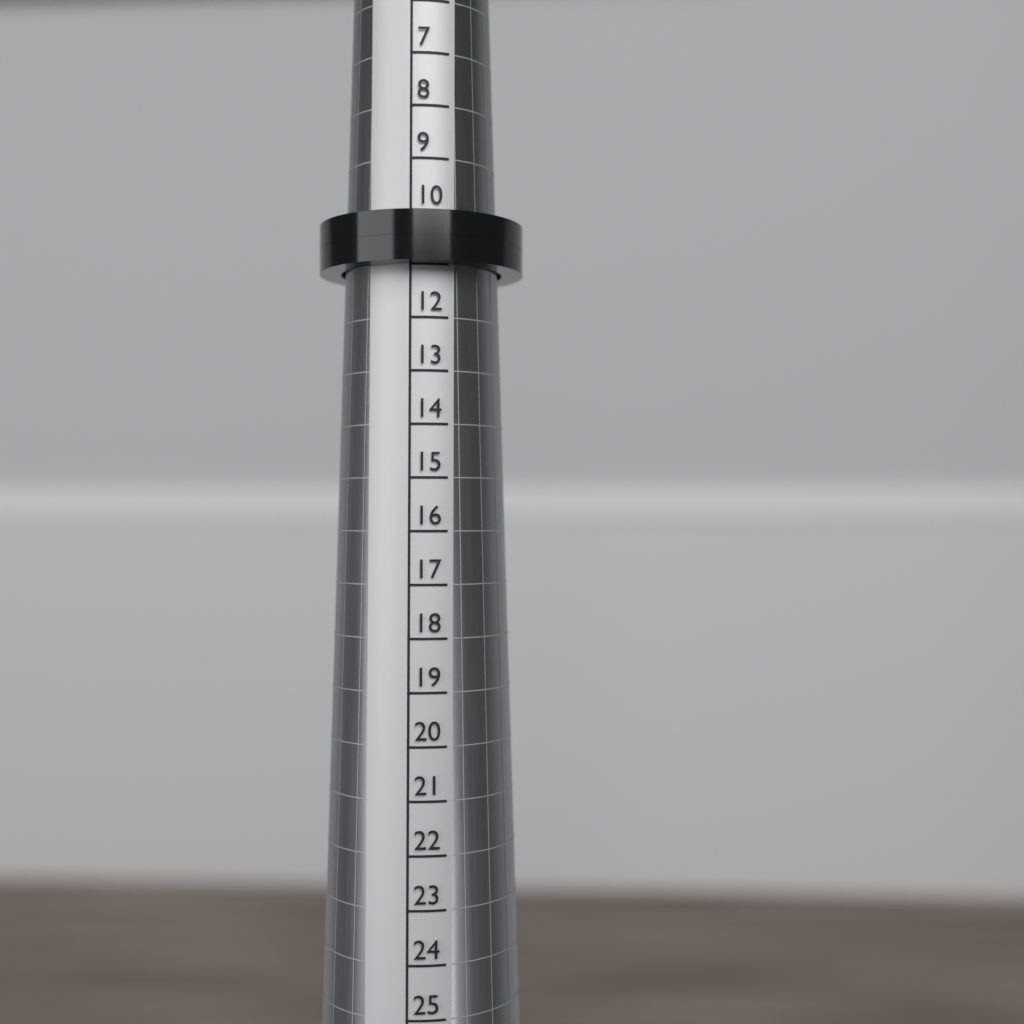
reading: 11 (no unit)
